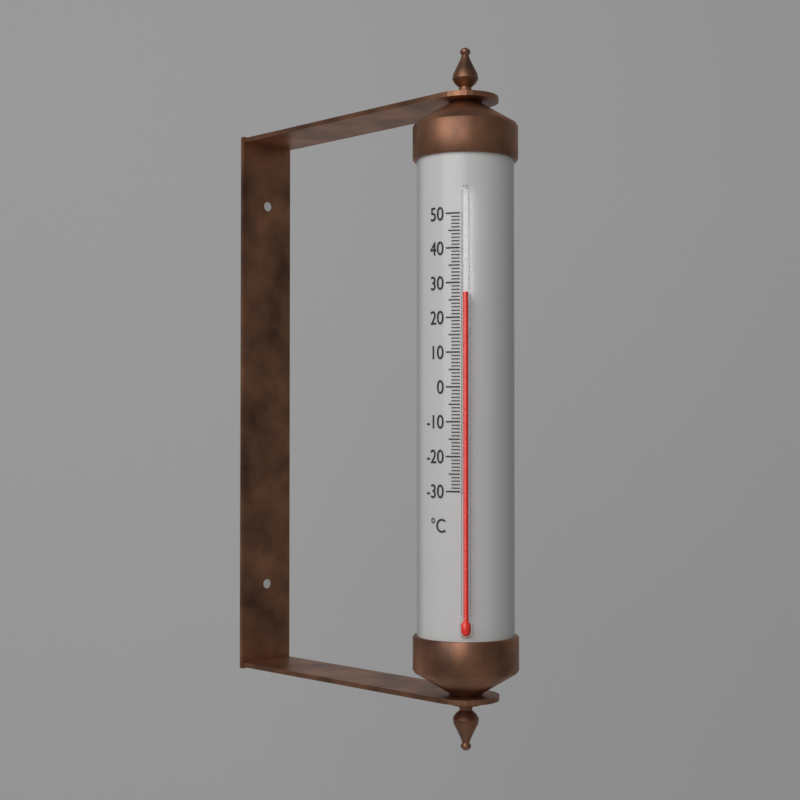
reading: 27 °C
